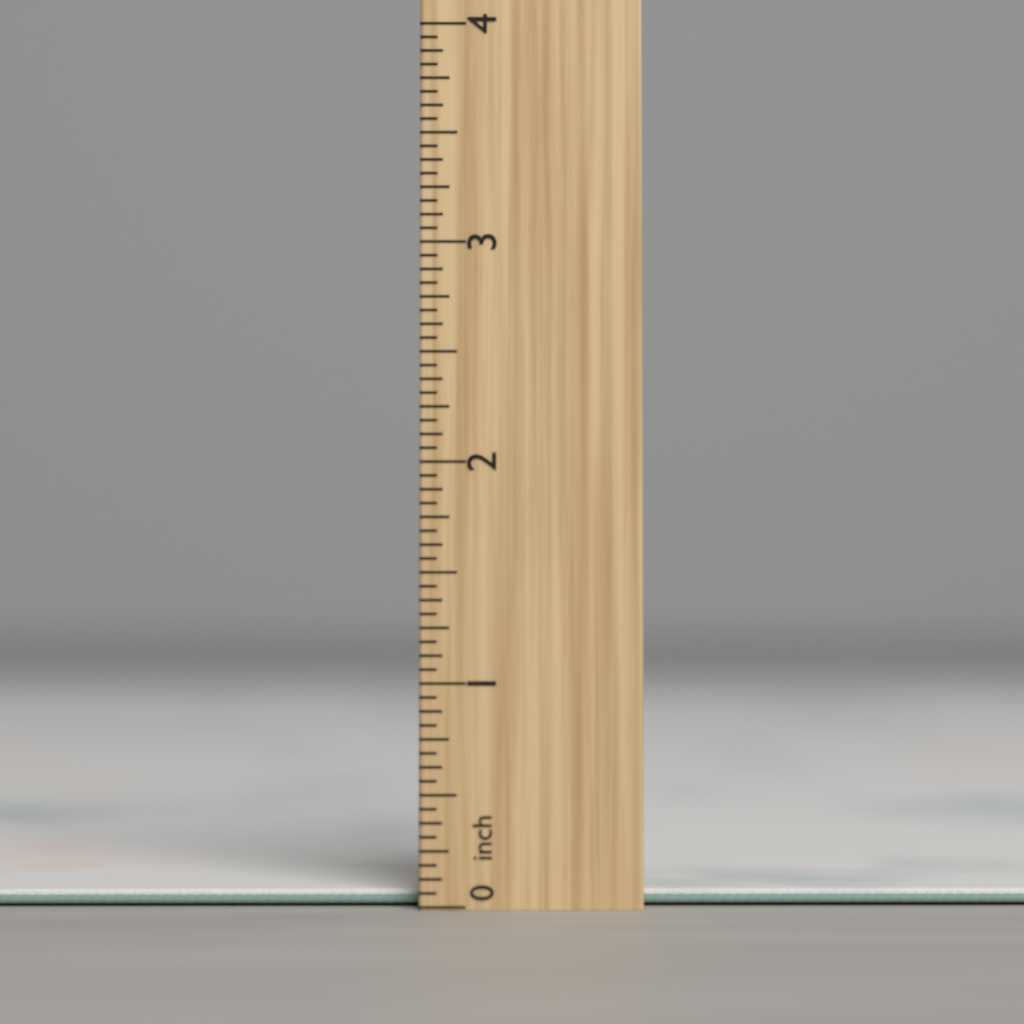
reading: 0.0625 inch
